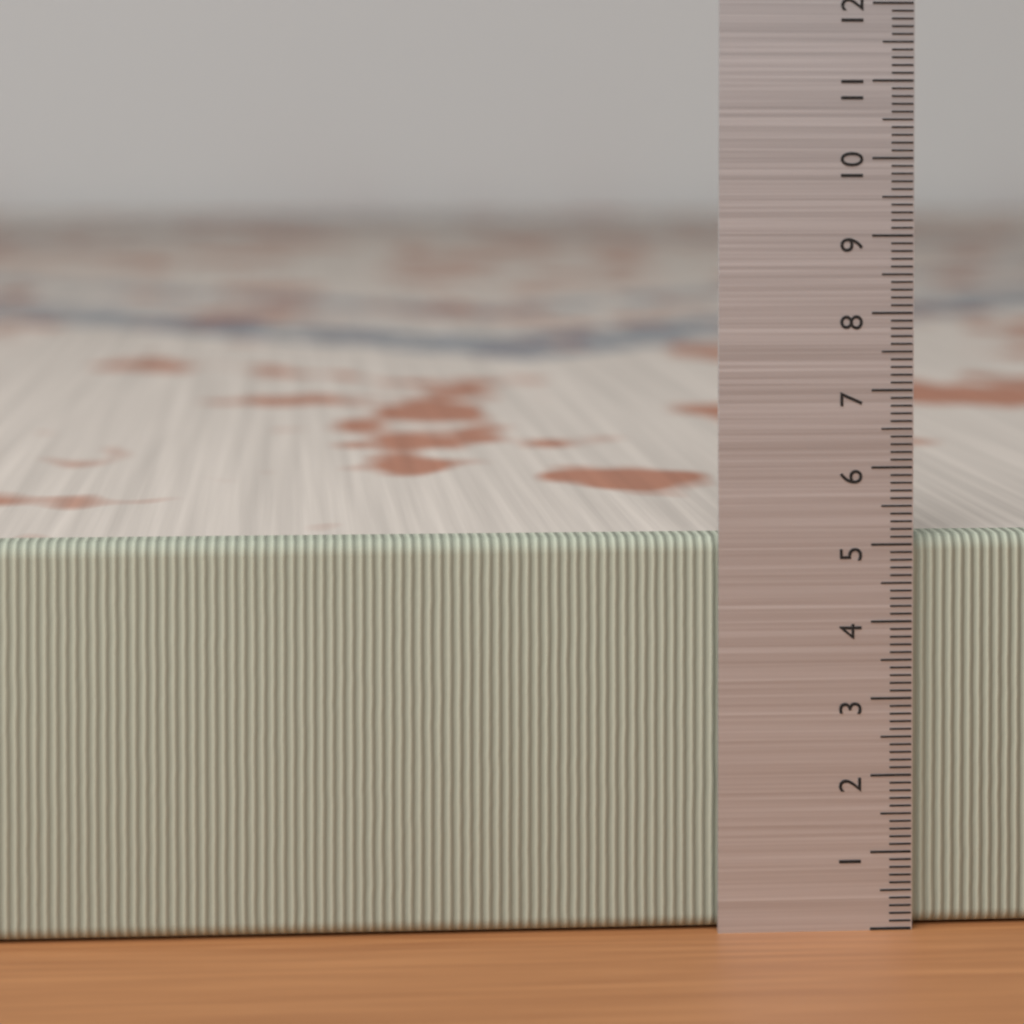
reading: 5.1 (no unit)
